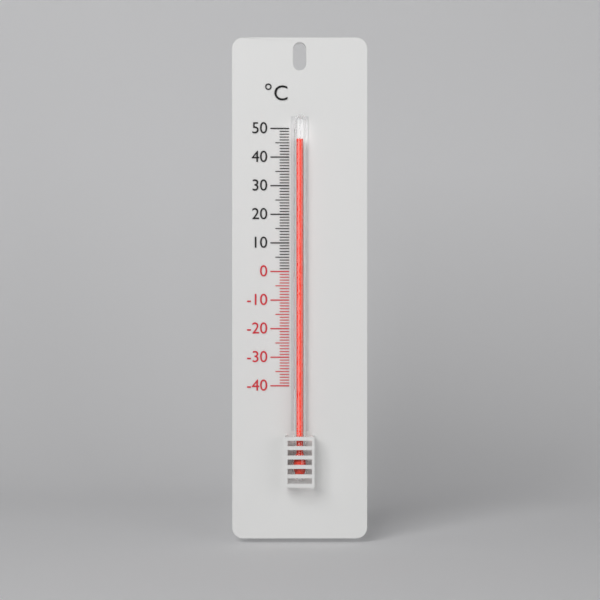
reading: 46 °C
